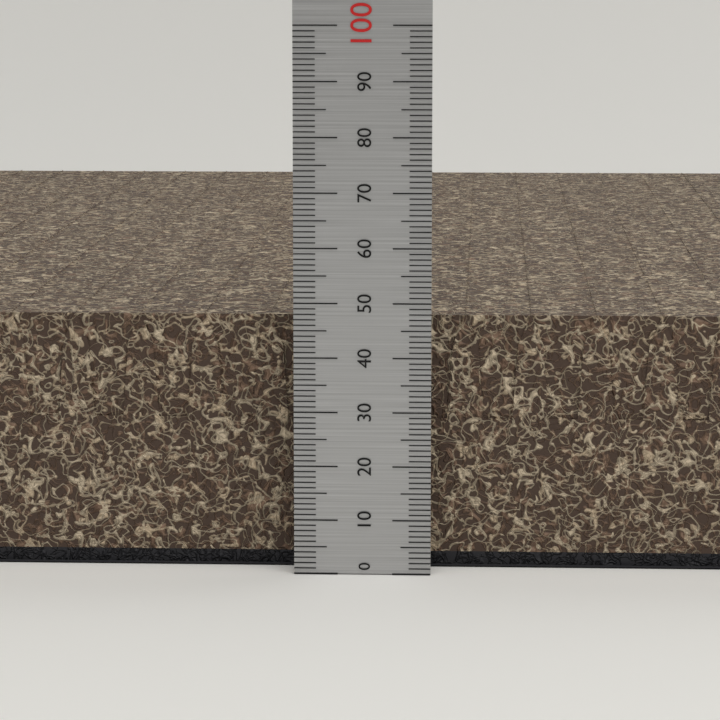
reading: 47 (no unit)
